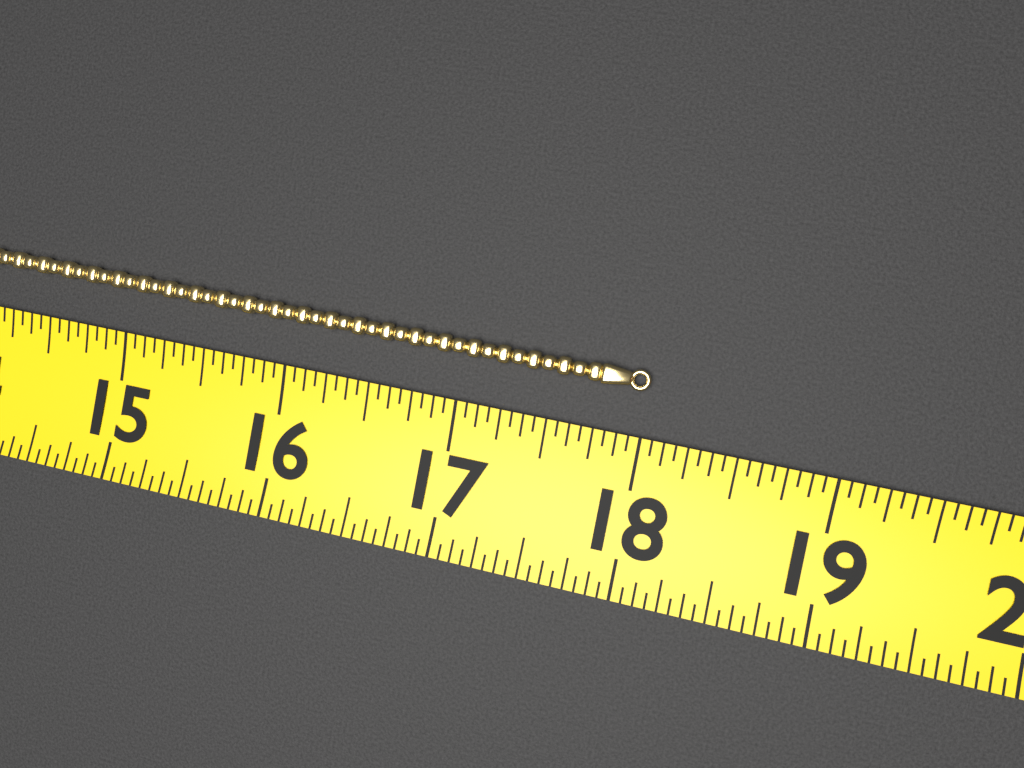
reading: 18.0000 (no unit)
